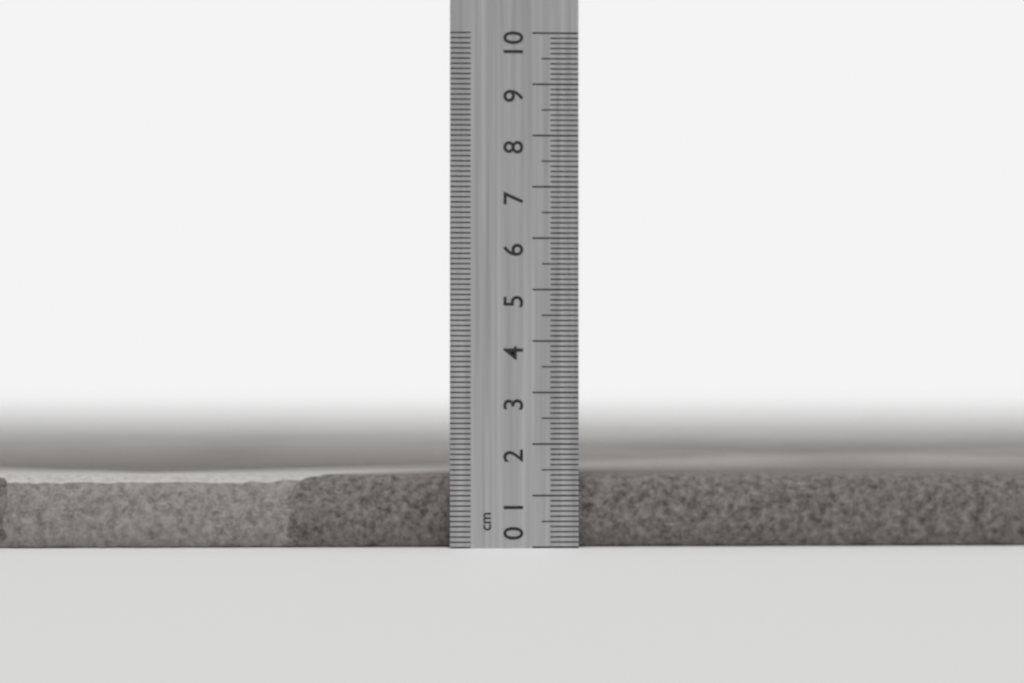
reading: 1.4 cm
